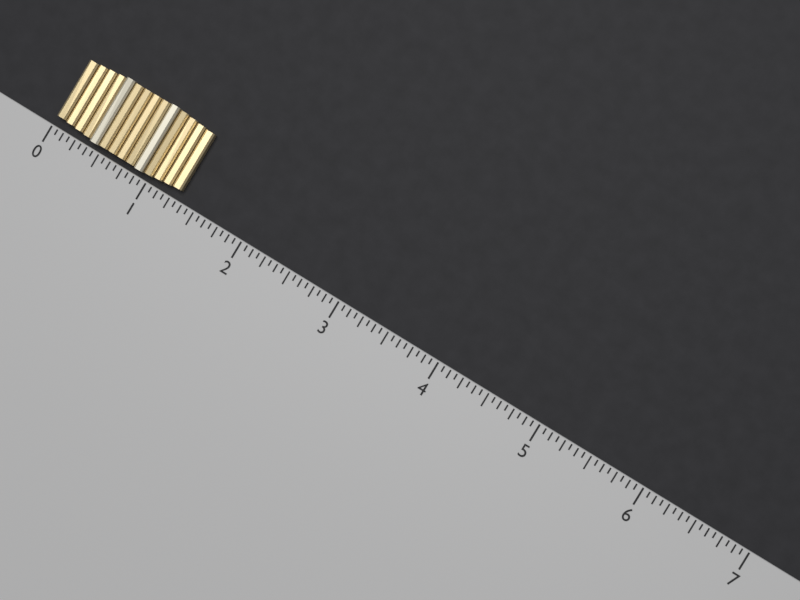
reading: 1.3125 (no unit)
